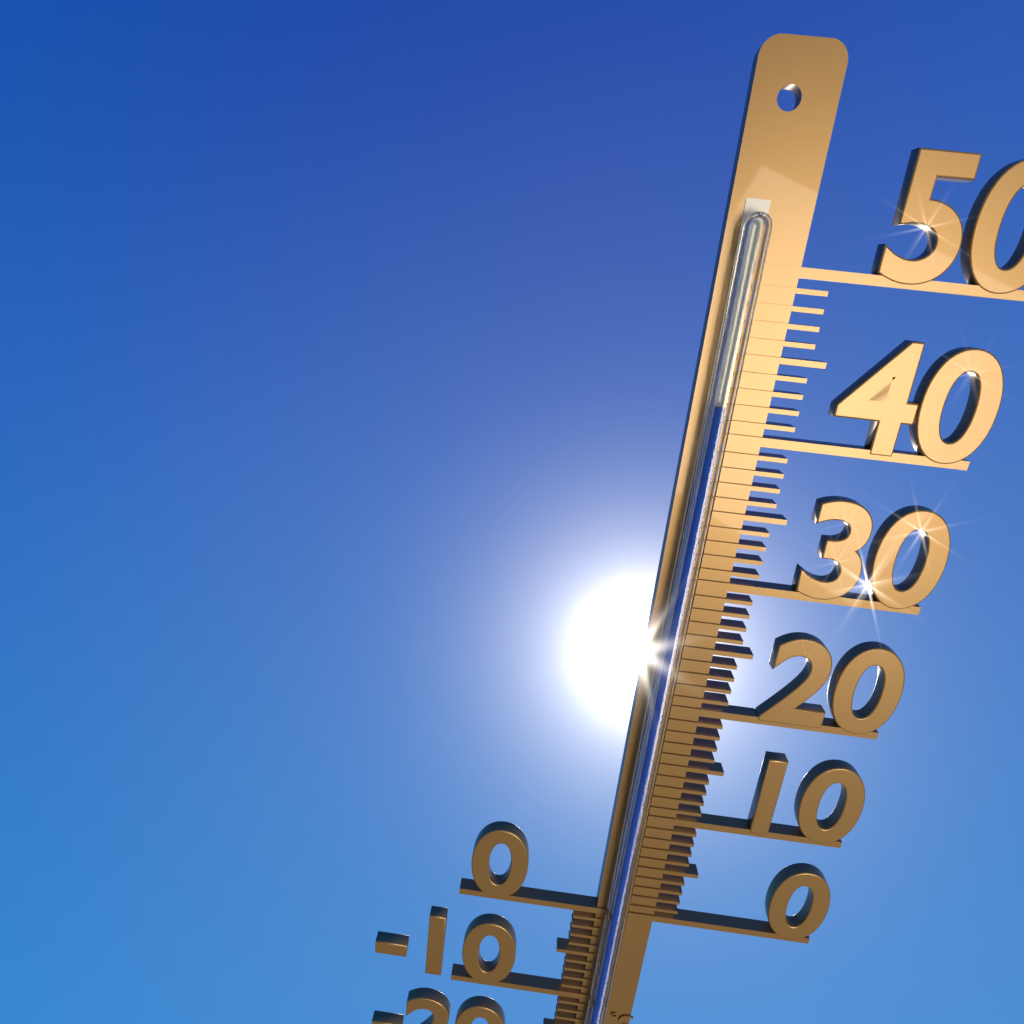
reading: 42 °C
